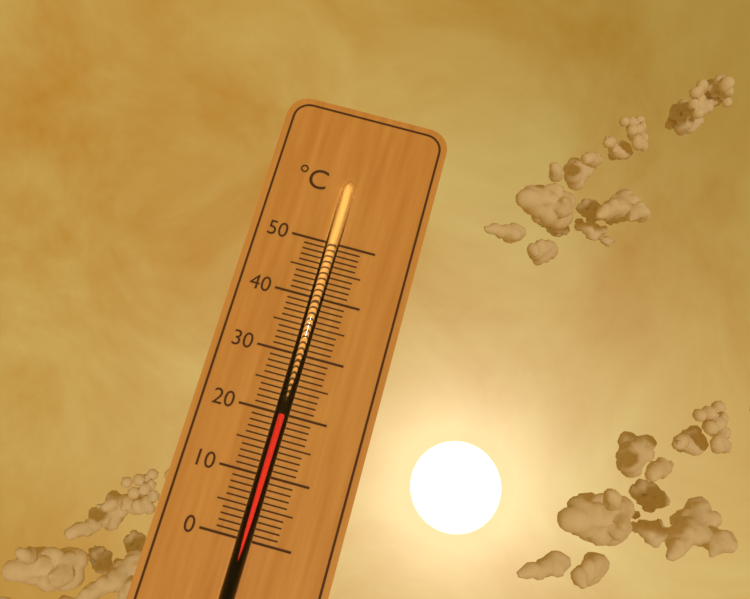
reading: 20 °C
